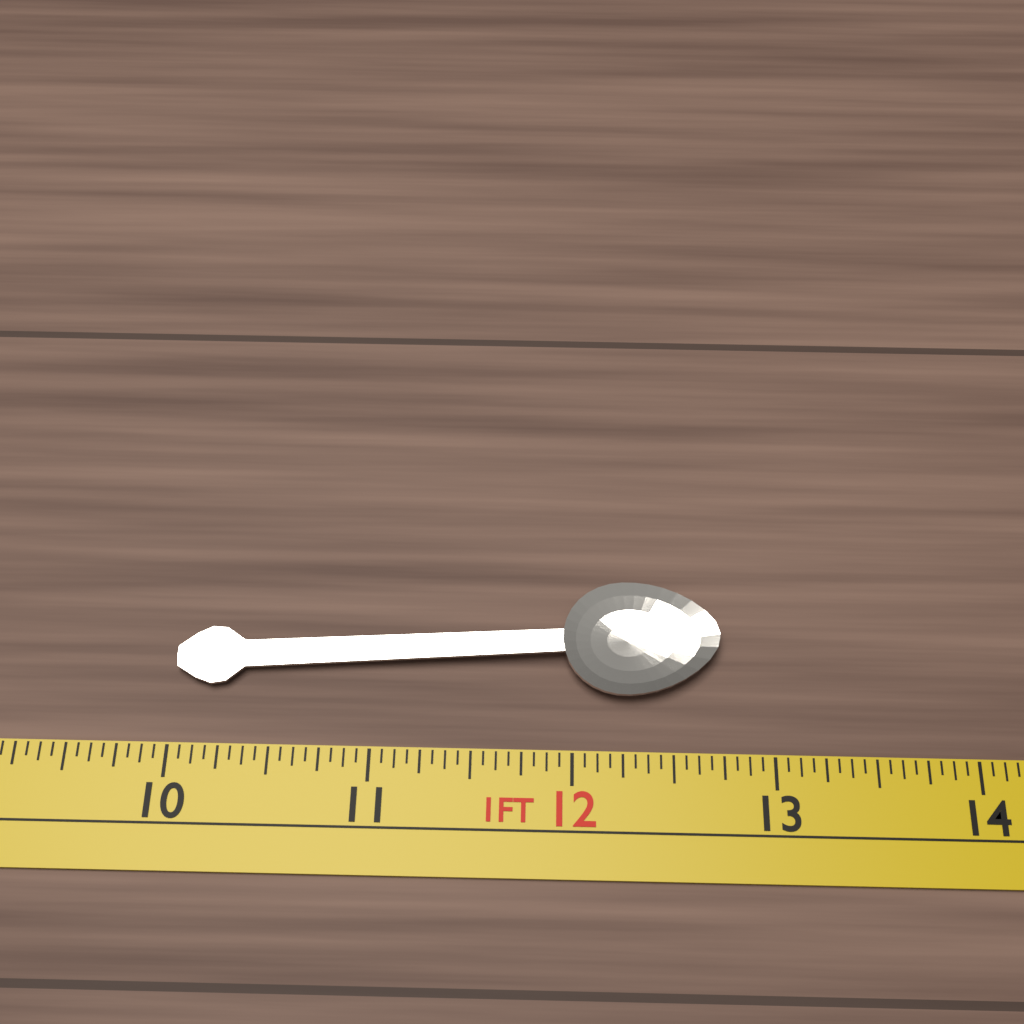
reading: 12.7500 in
